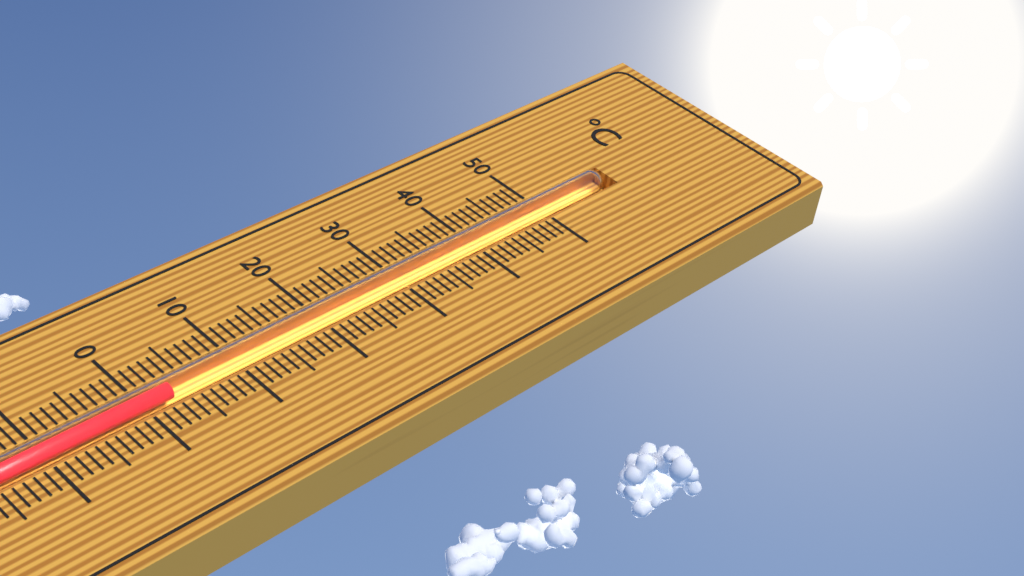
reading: 3 °C
